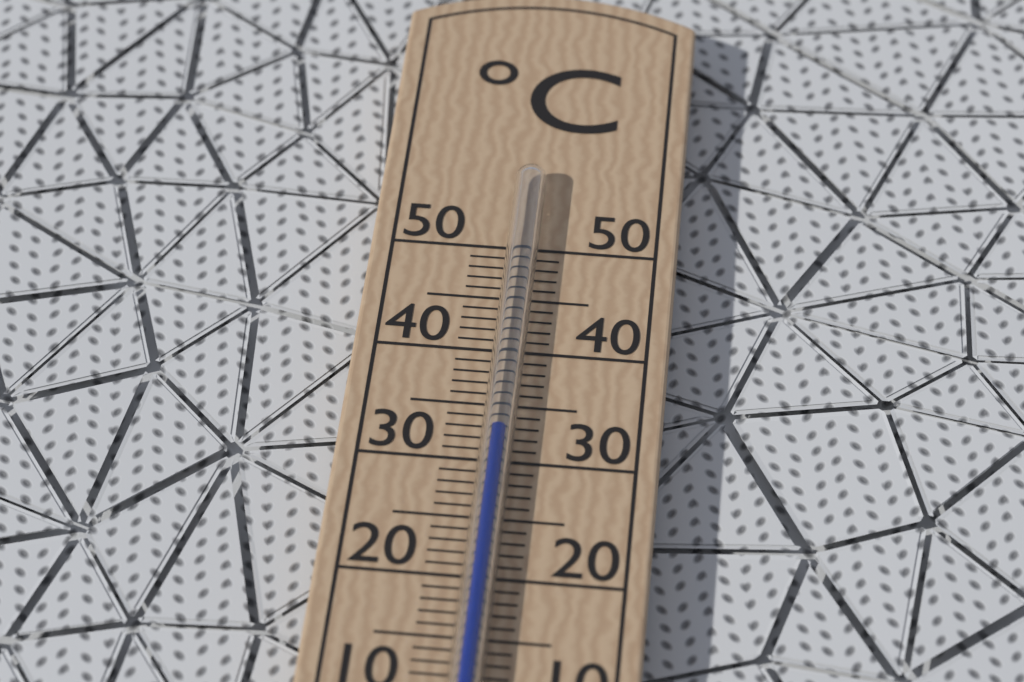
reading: 32 °C
